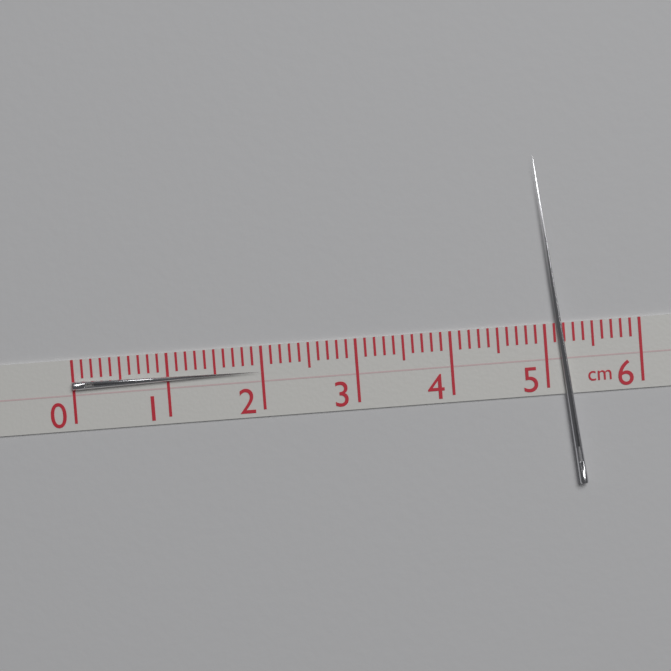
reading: 2.0 cm
